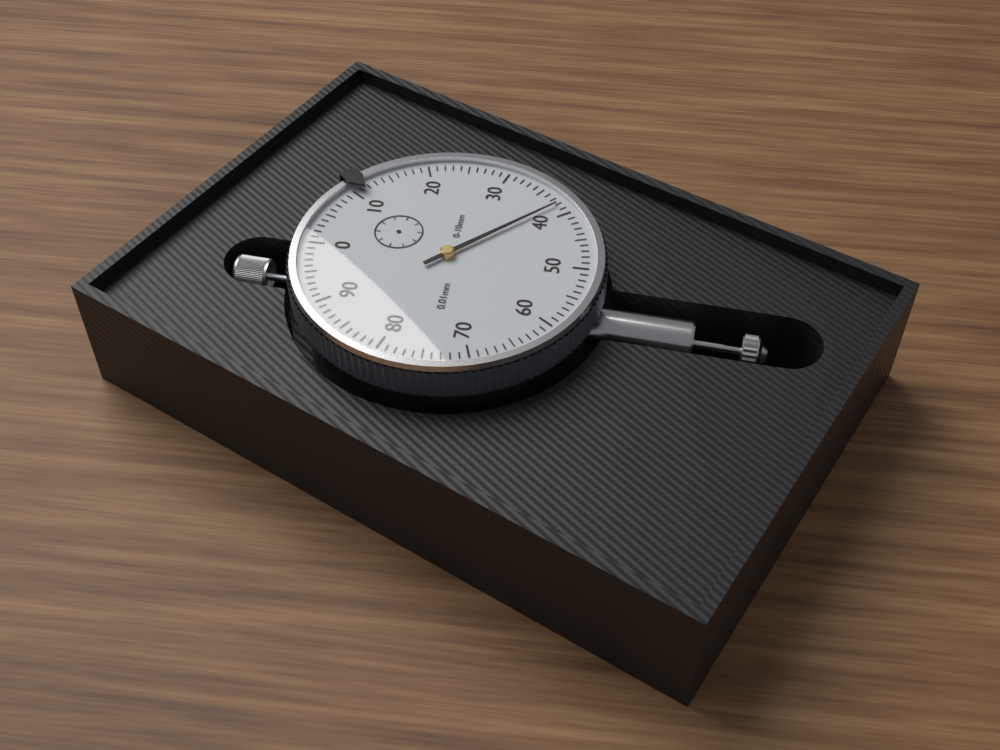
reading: 0.38 mm
